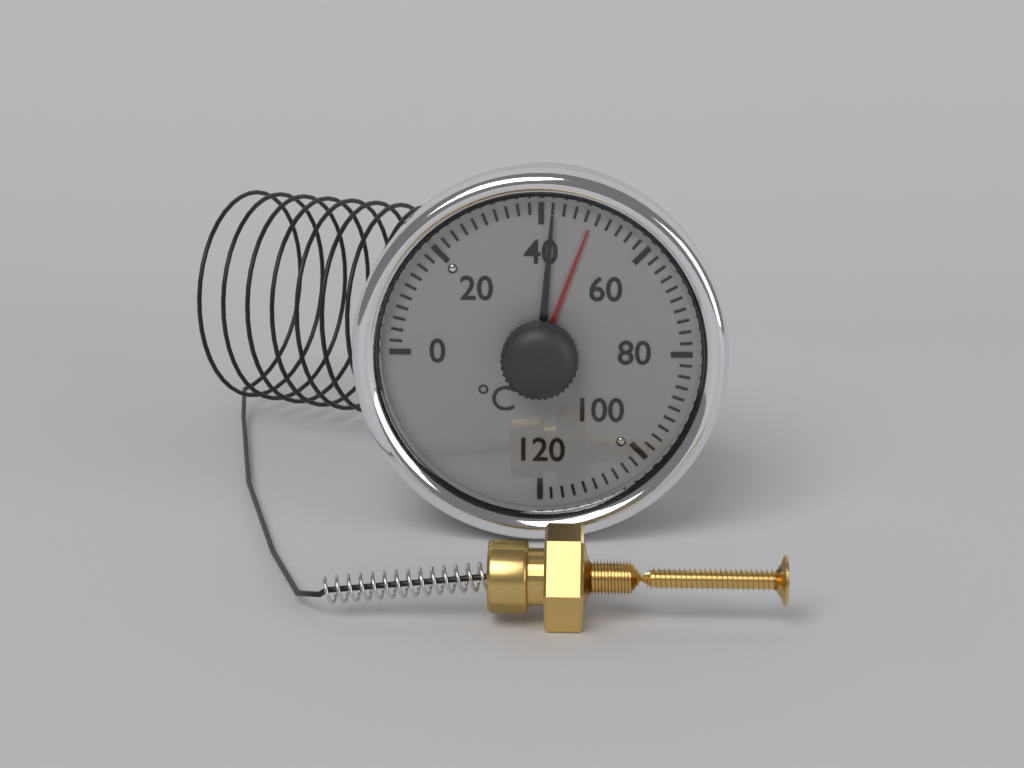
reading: 42 °C
